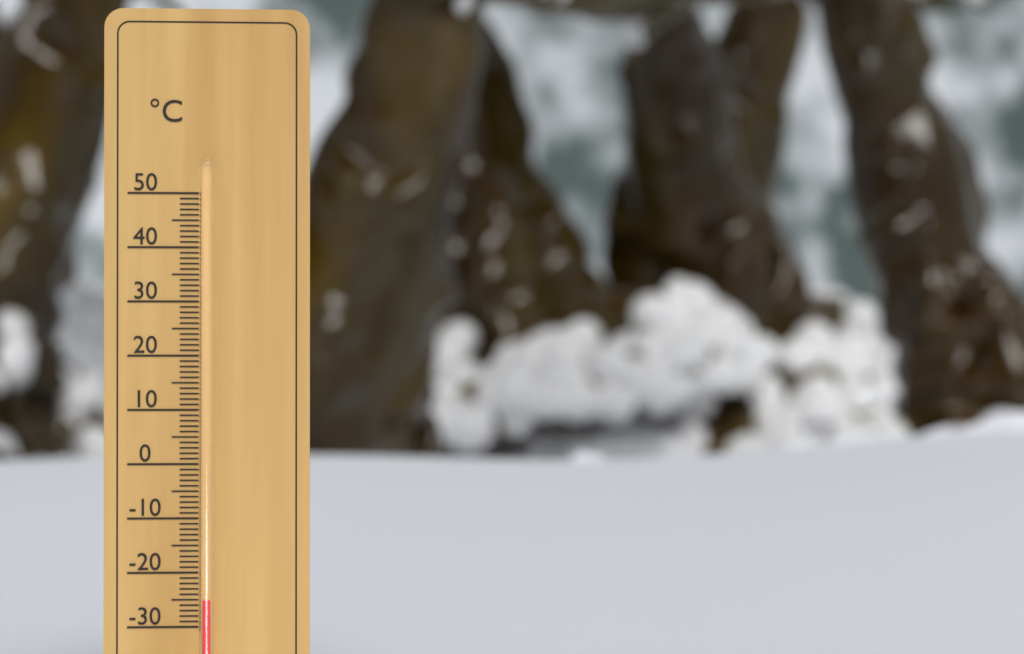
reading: -25 °C
